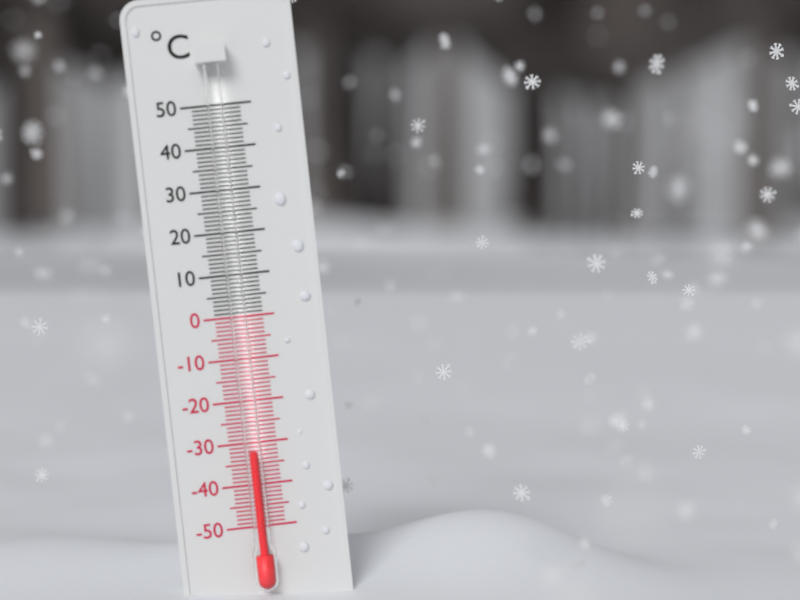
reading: -32 °C
